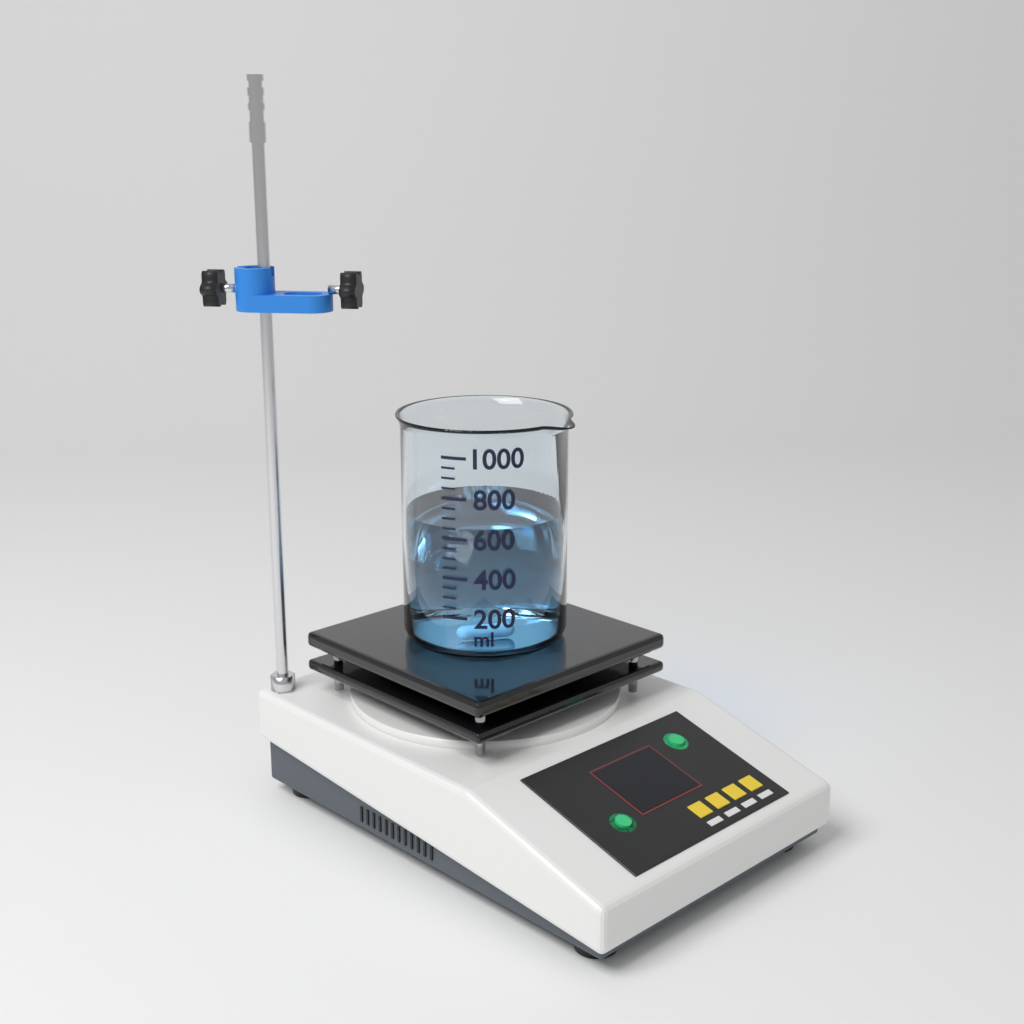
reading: 650 ml
